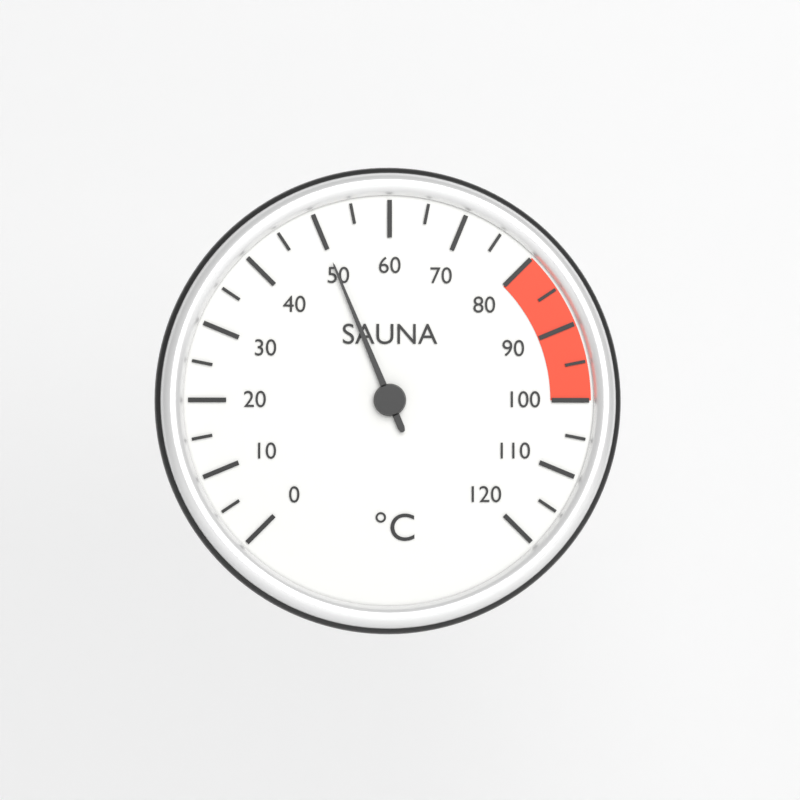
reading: 50 °C
